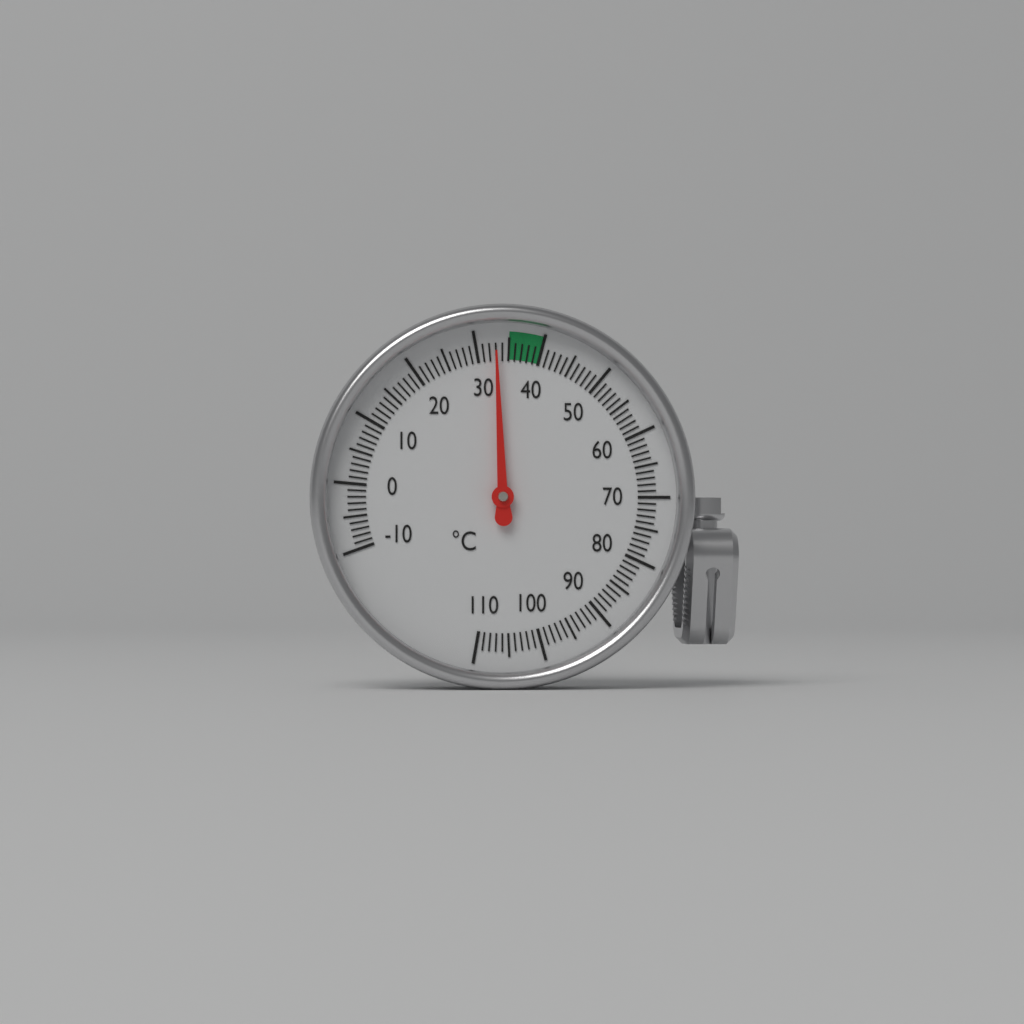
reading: 33 °C
